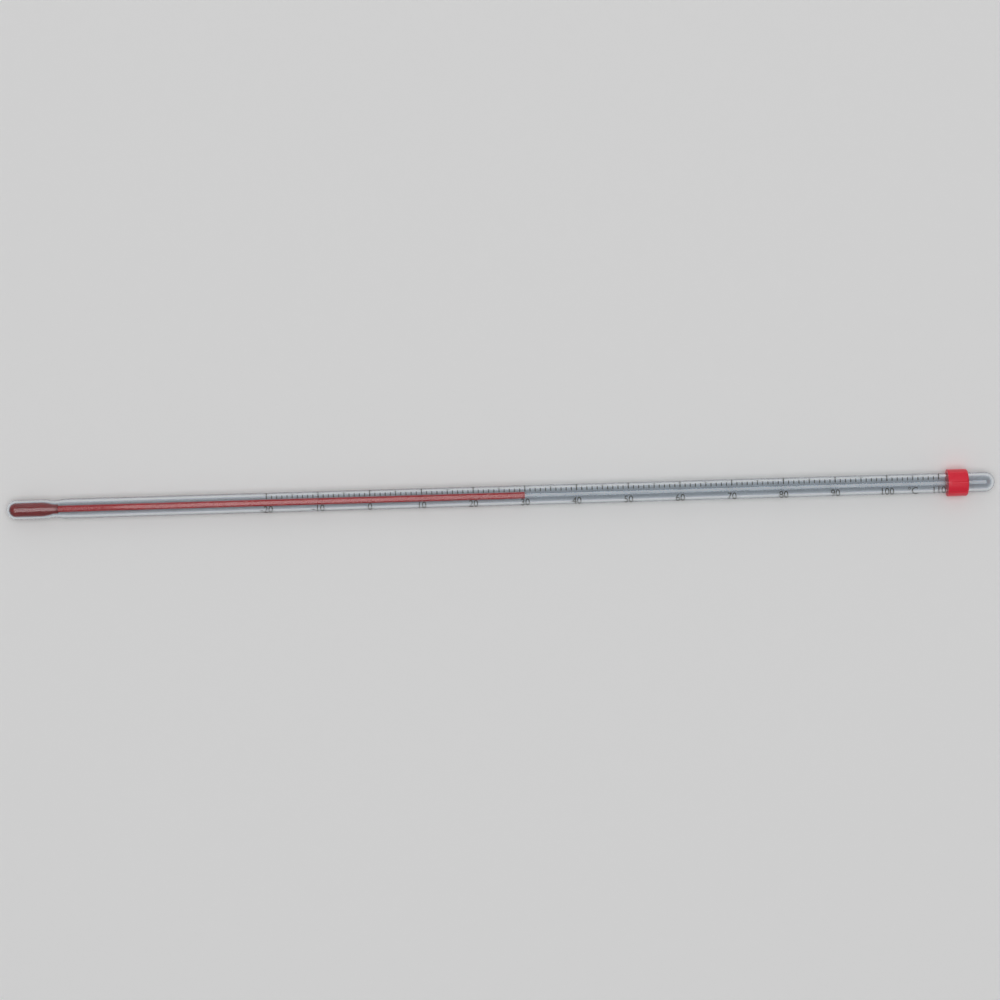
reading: 30 °C
